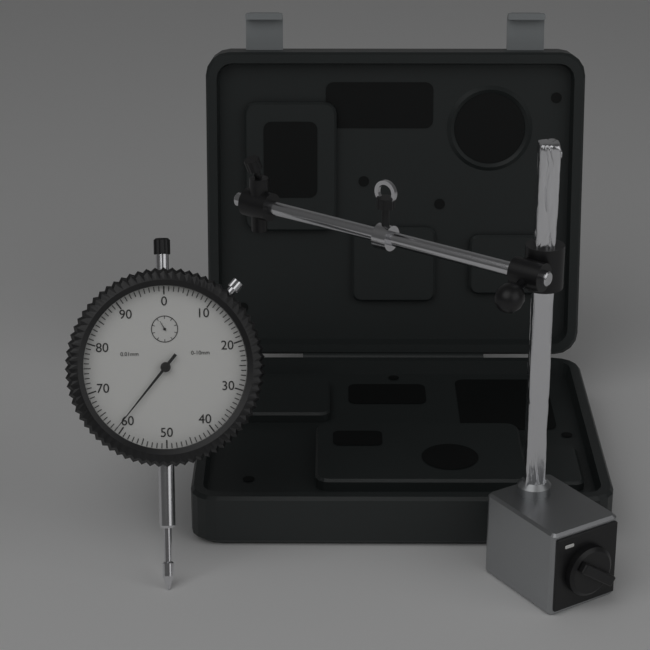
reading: 0.61 mm
